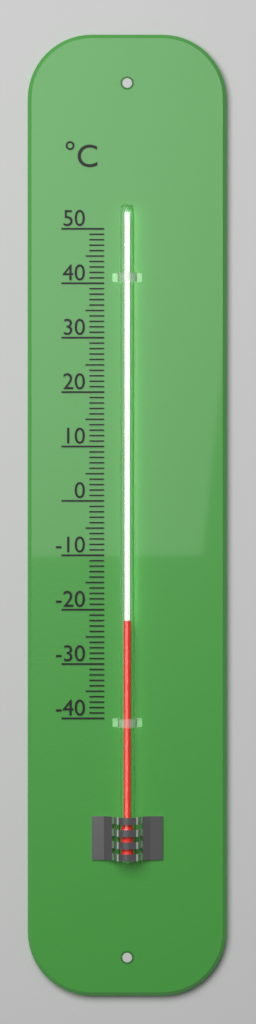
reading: -22 °C
